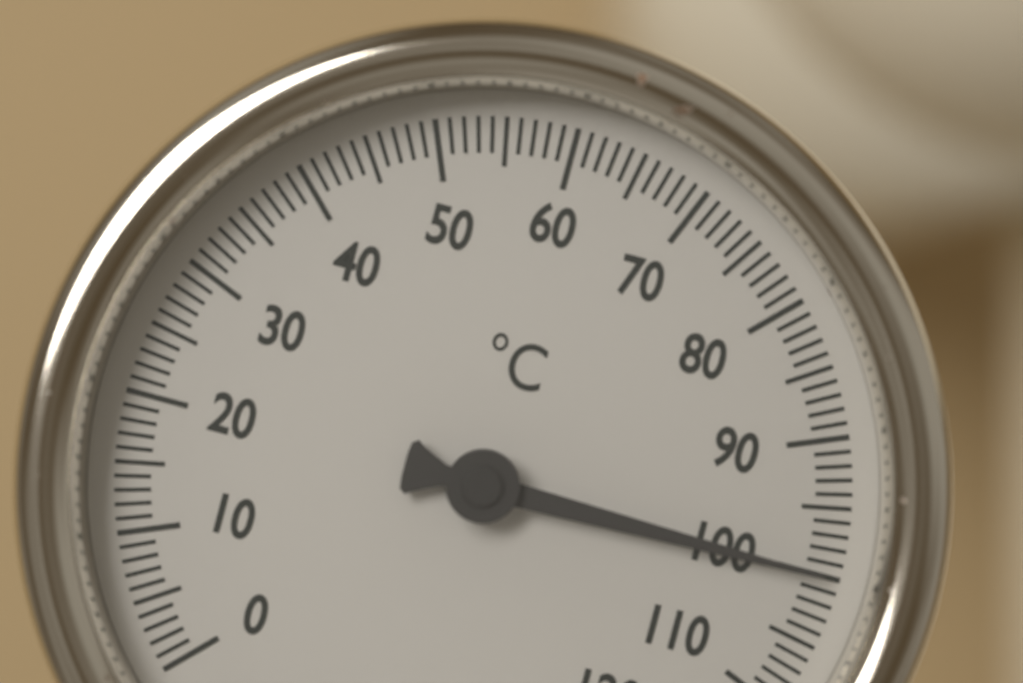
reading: 100 °C
